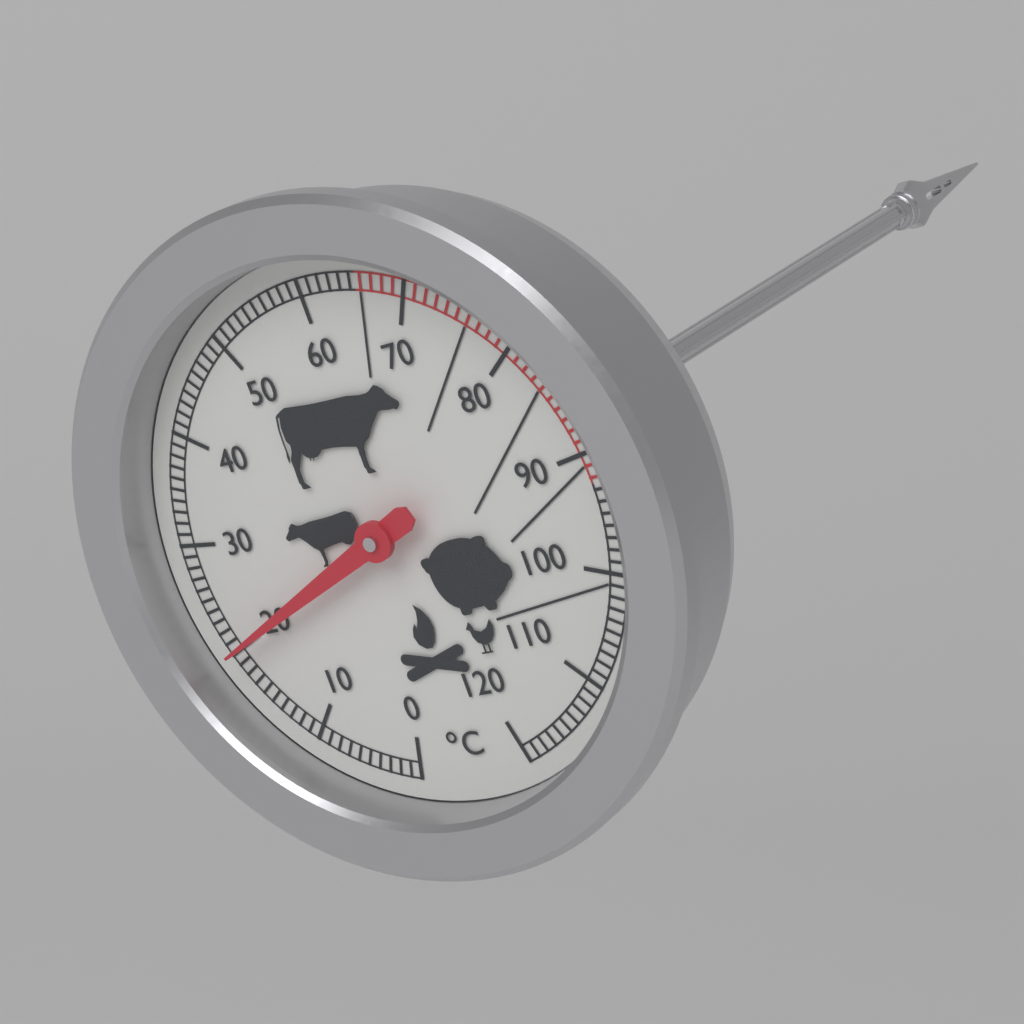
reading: 20 °C
